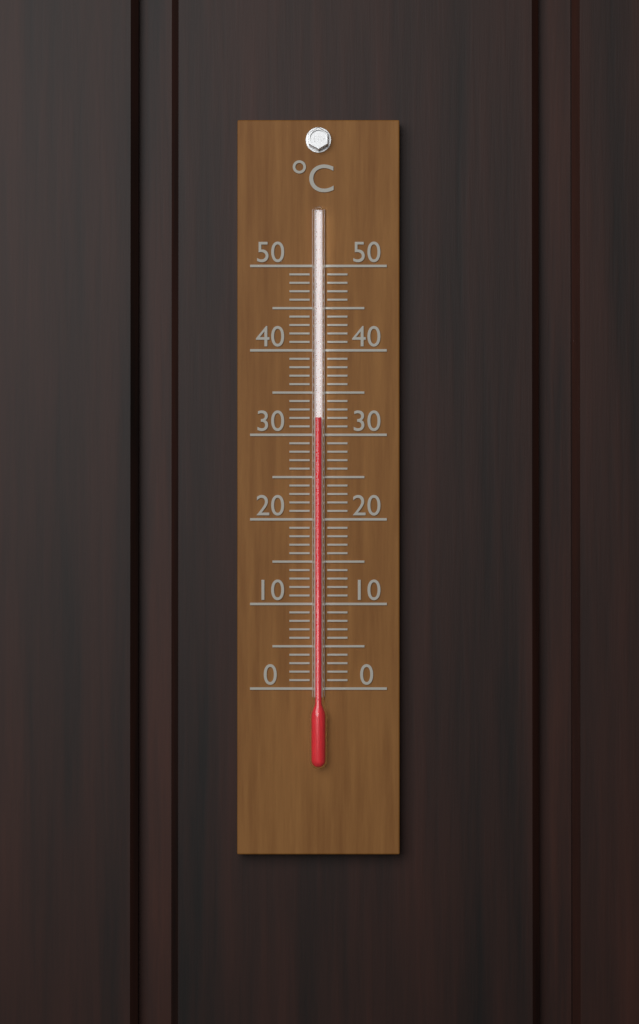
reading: 32 °C
